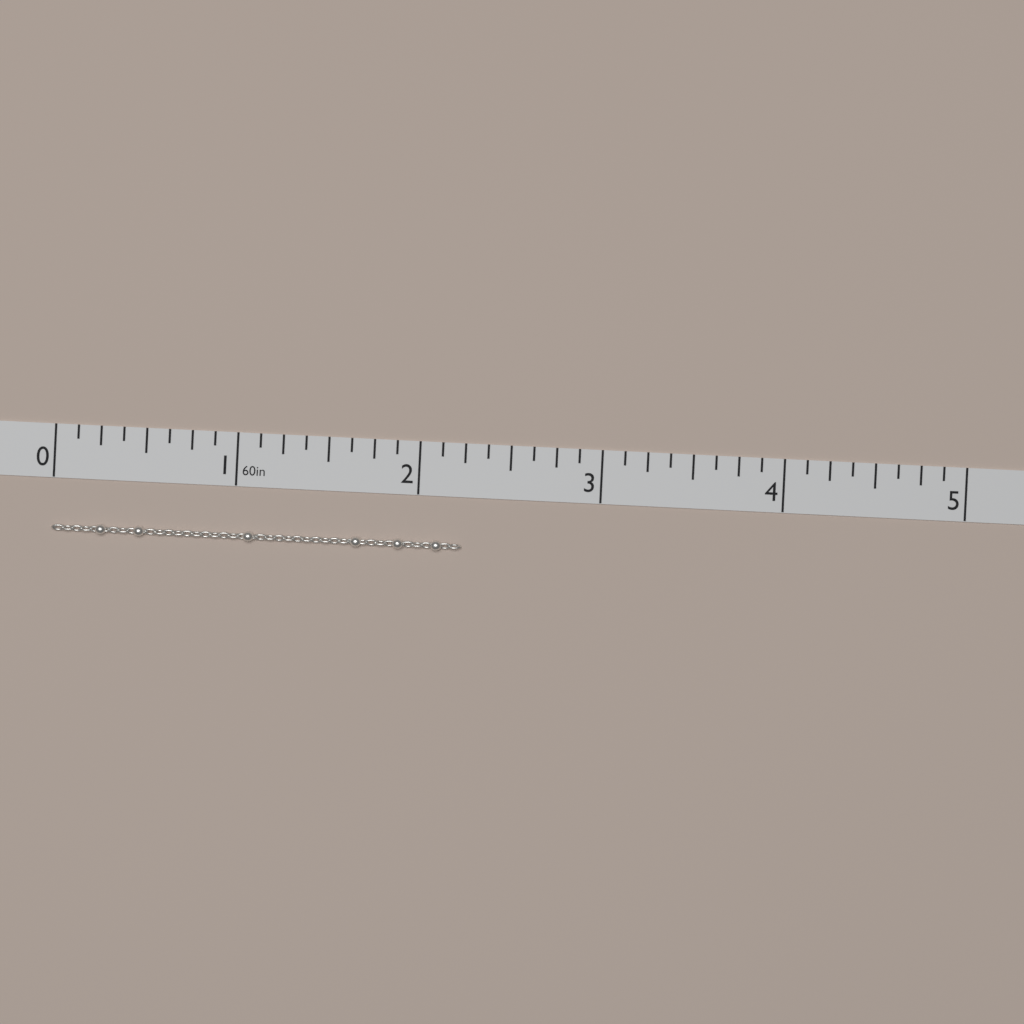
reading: 2.250 in
